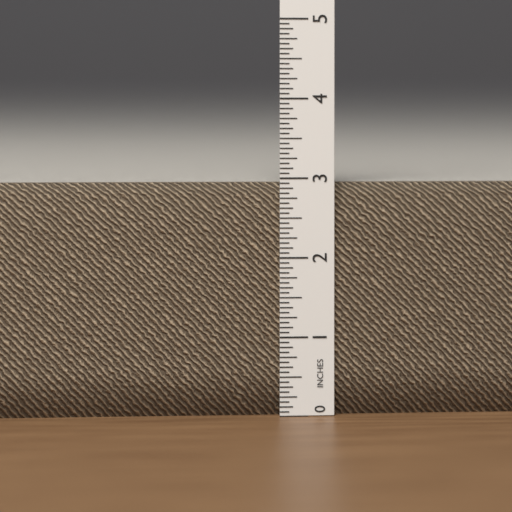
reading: 2.9375 in
